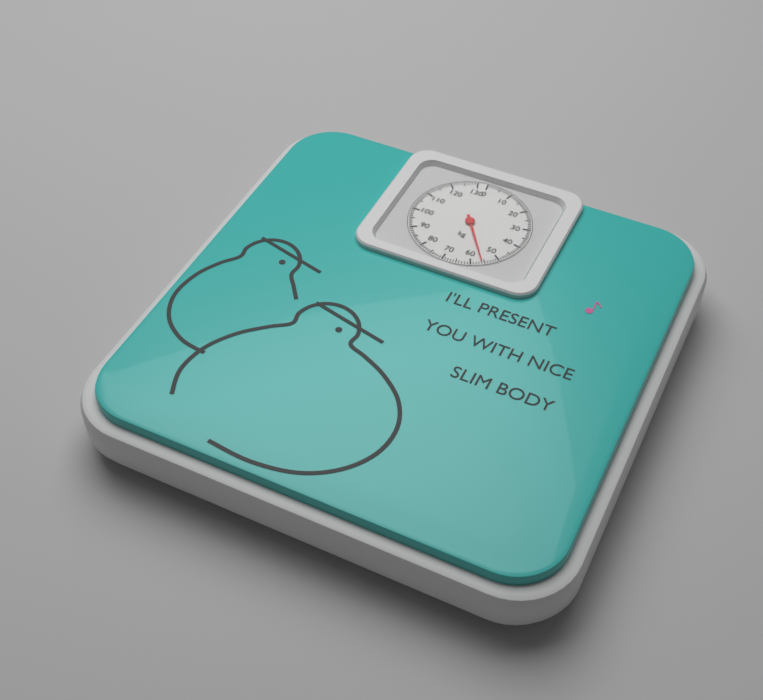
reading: 56 kg
